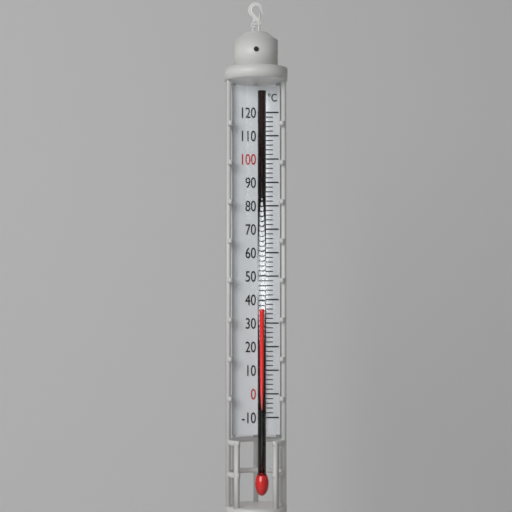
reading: 36 °C
